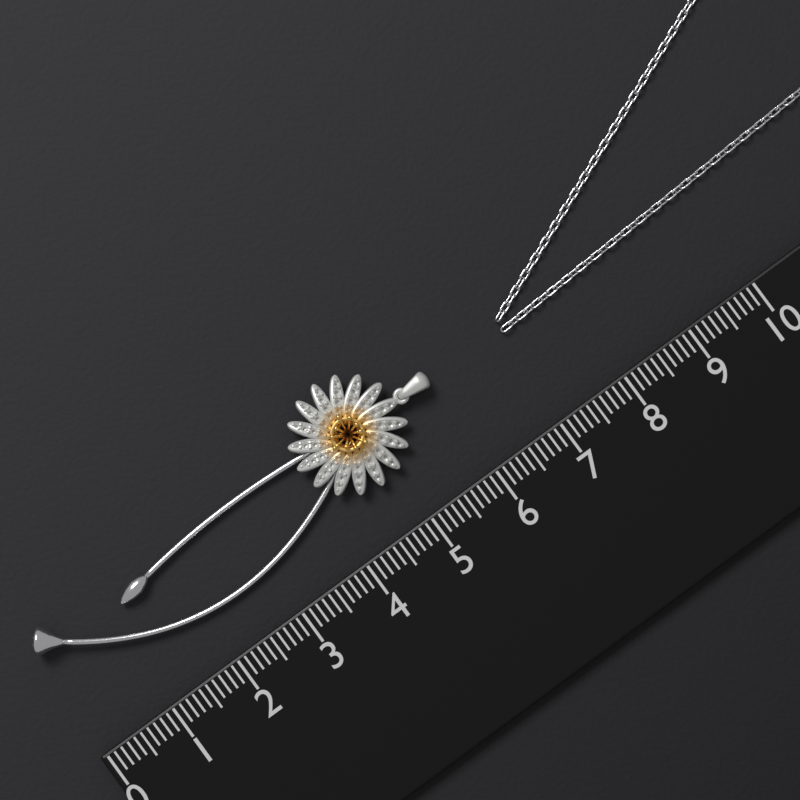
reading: 6.0 (no unit)
